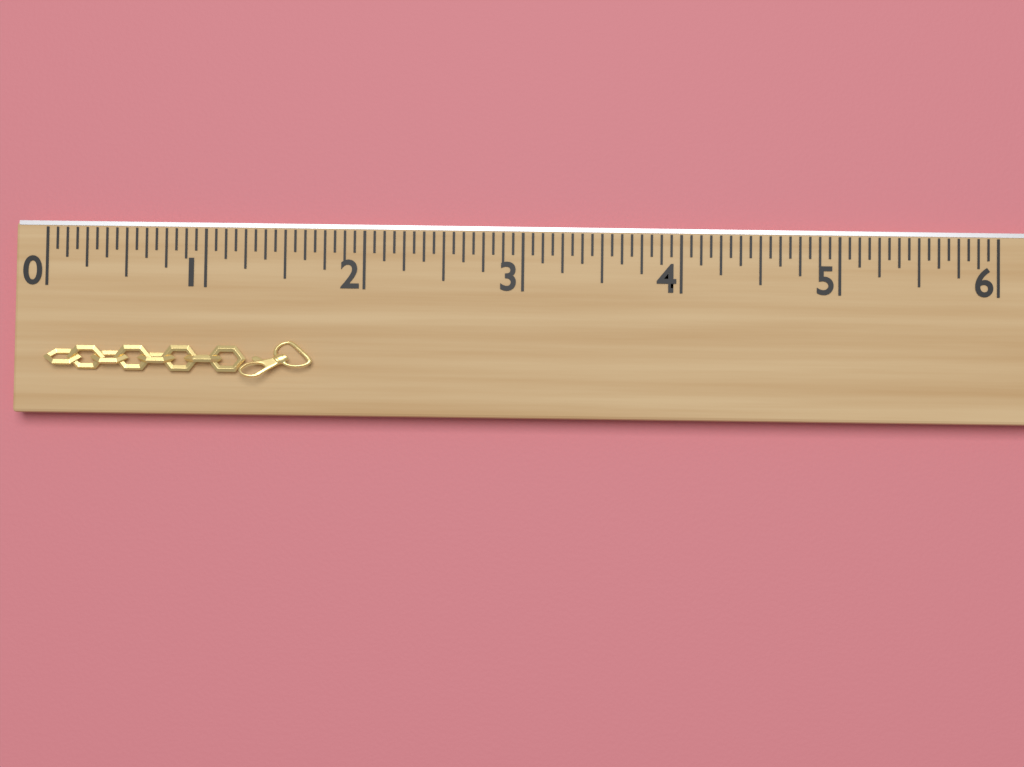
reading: 1.6875 (no unit)
